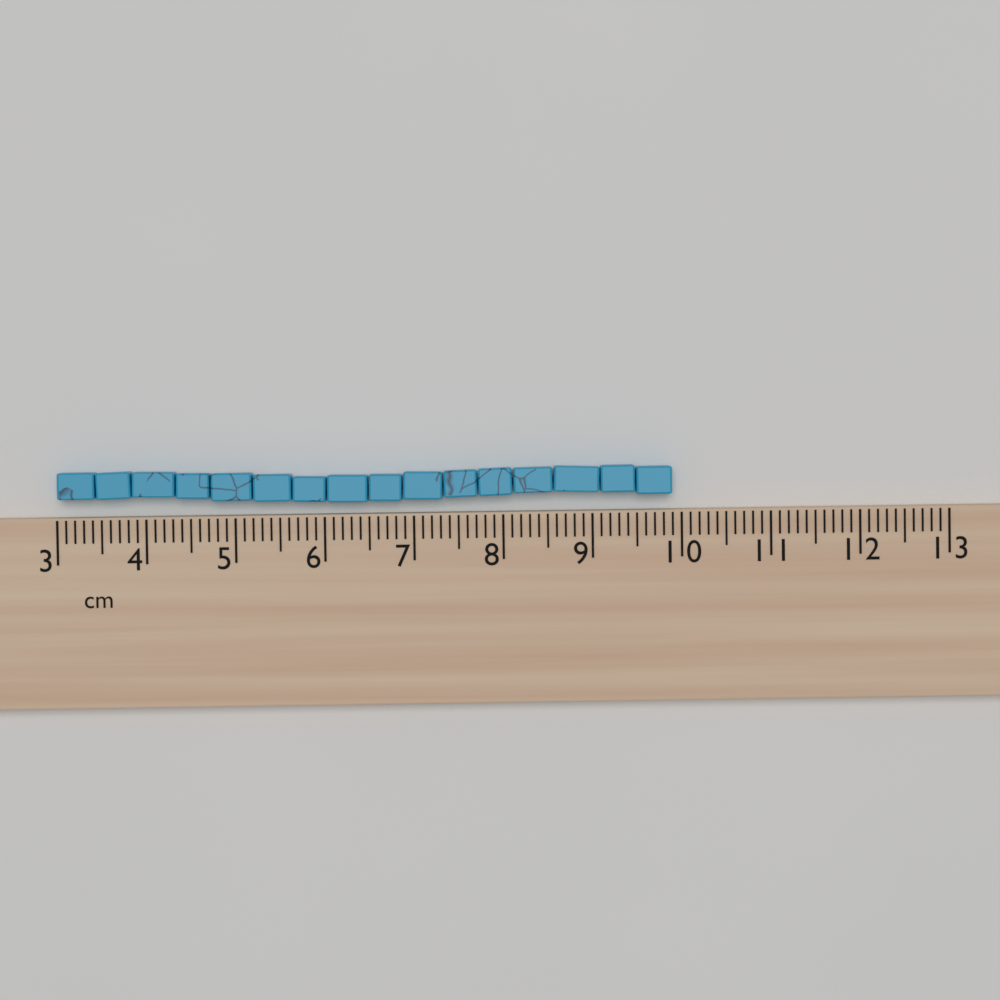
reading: 9.9 cm
